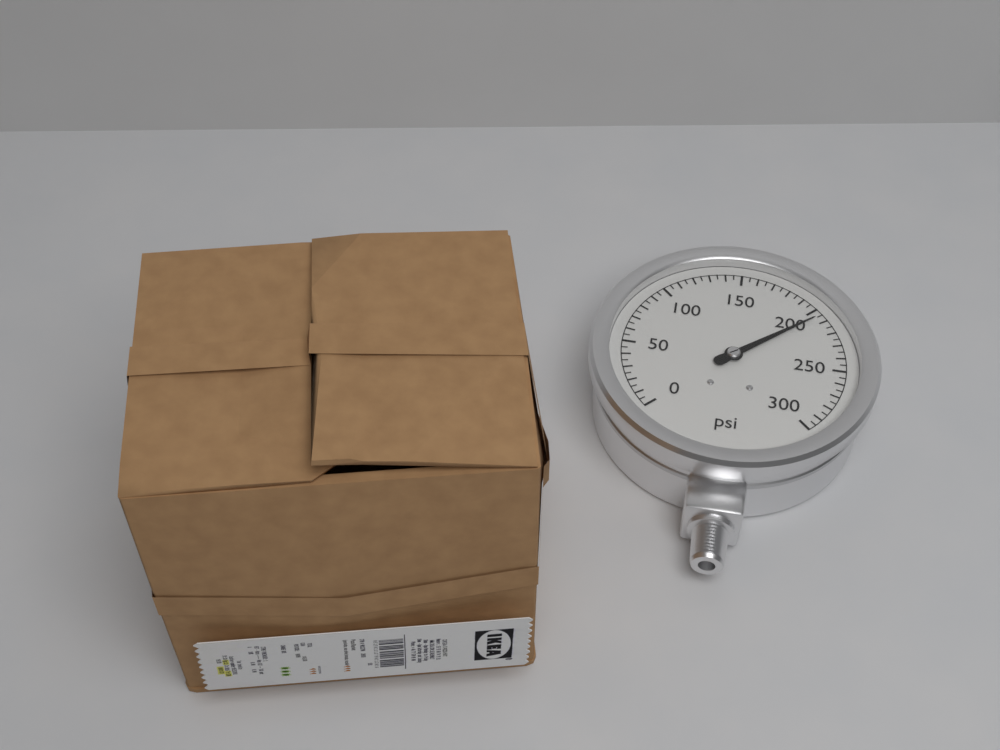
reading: 205 psi
